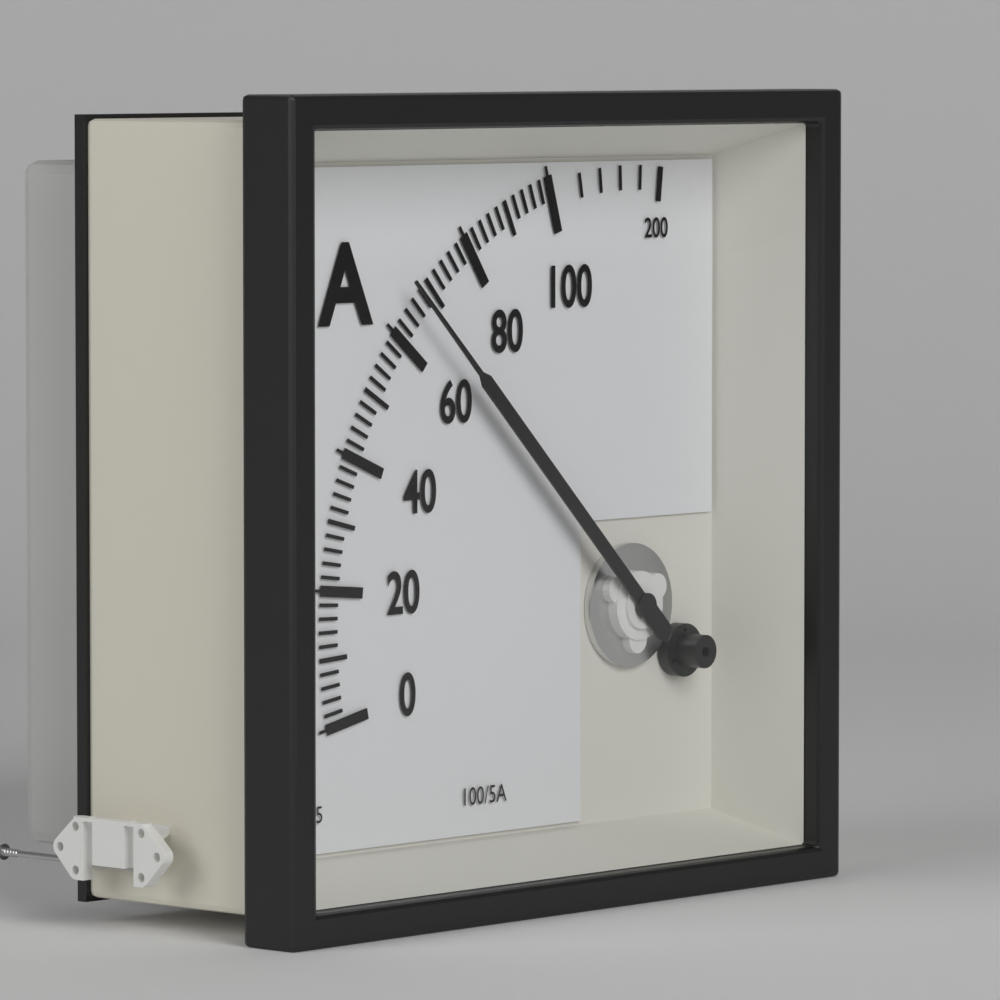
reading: 66 A
